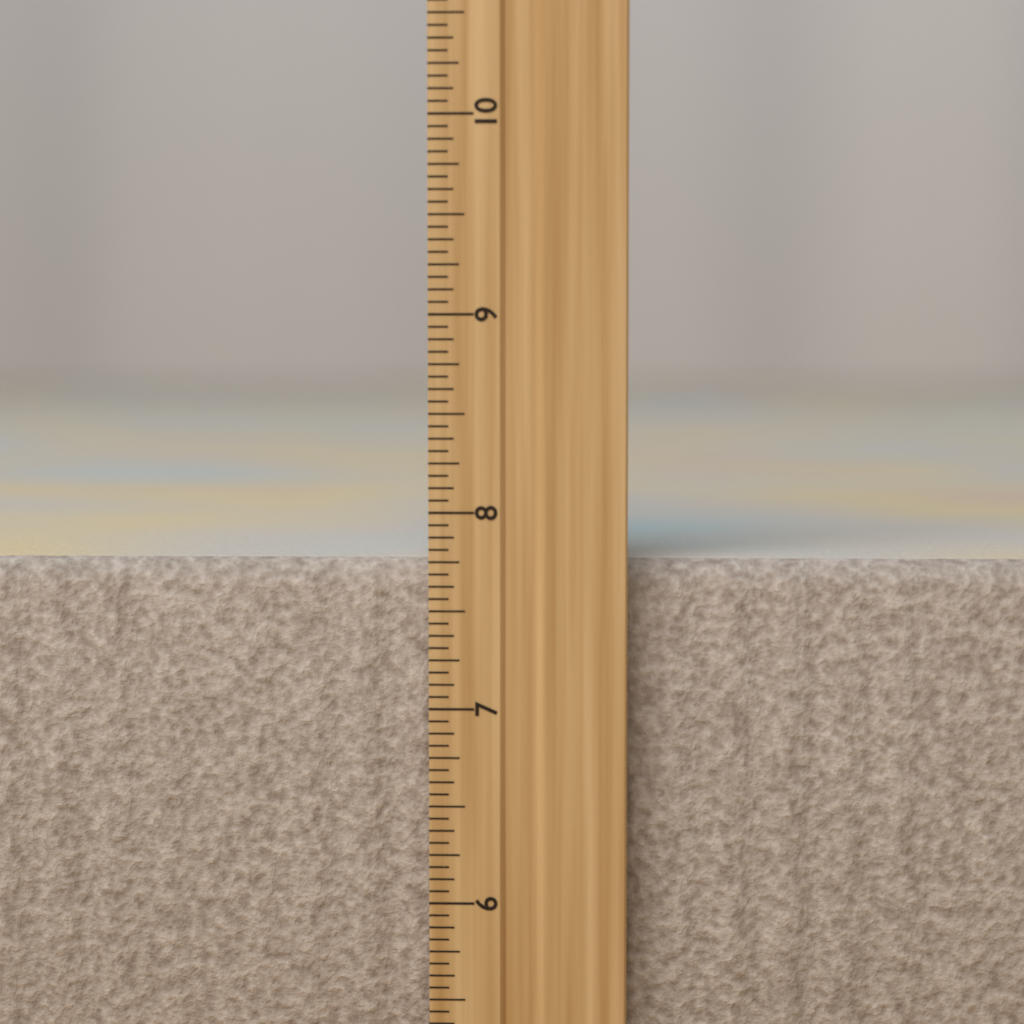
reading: 7.7500 inch
